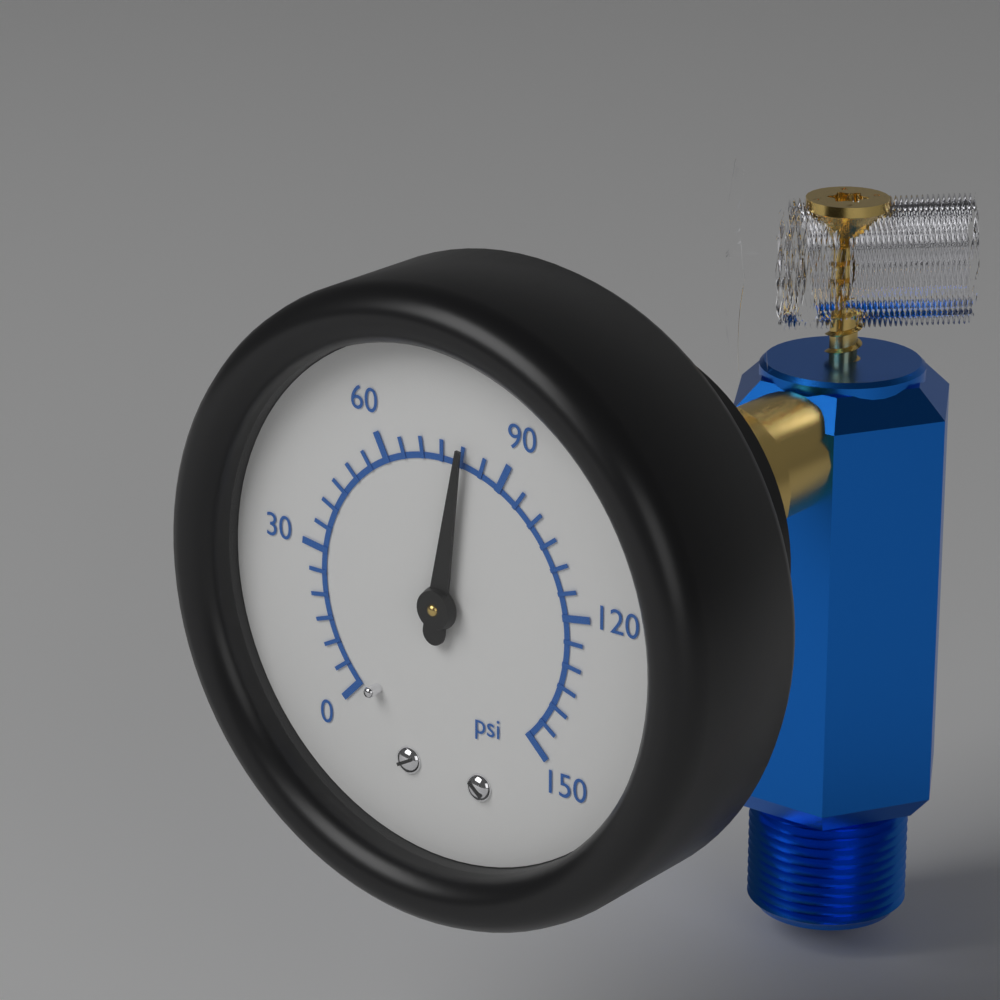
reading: 80 psi
